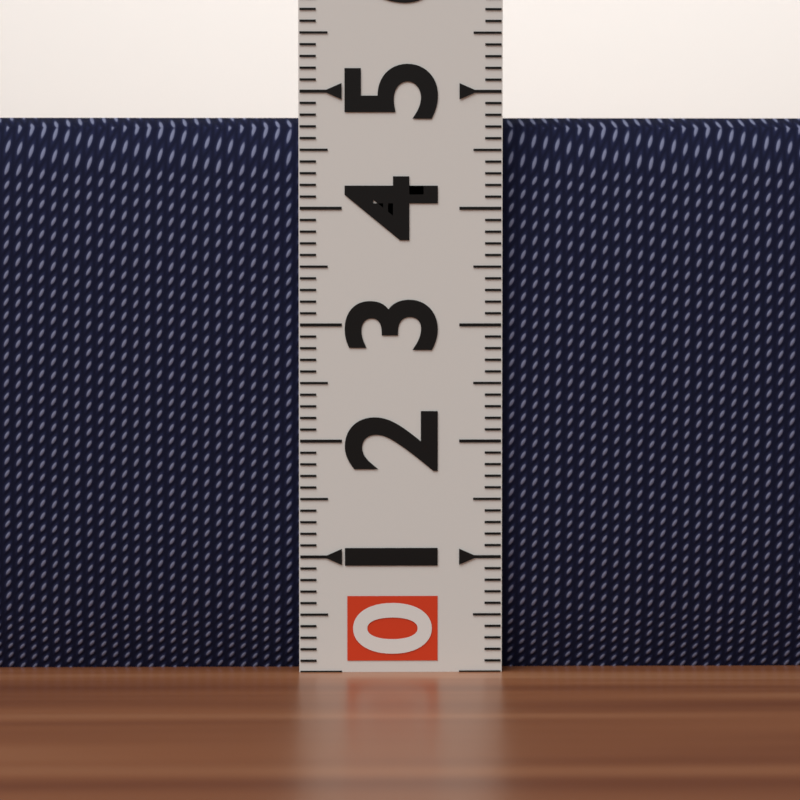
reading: 4.8 (no unit)
